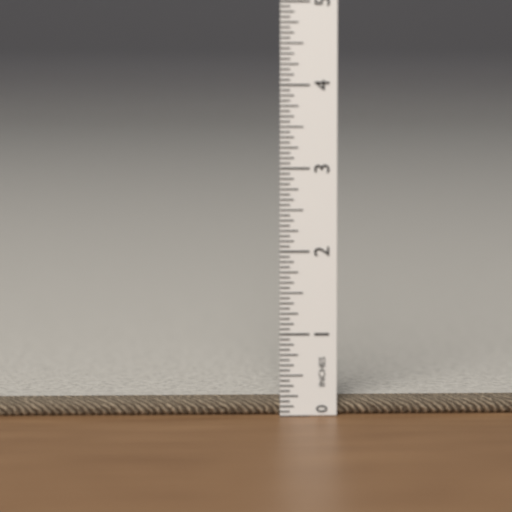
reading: 0.1875 in
